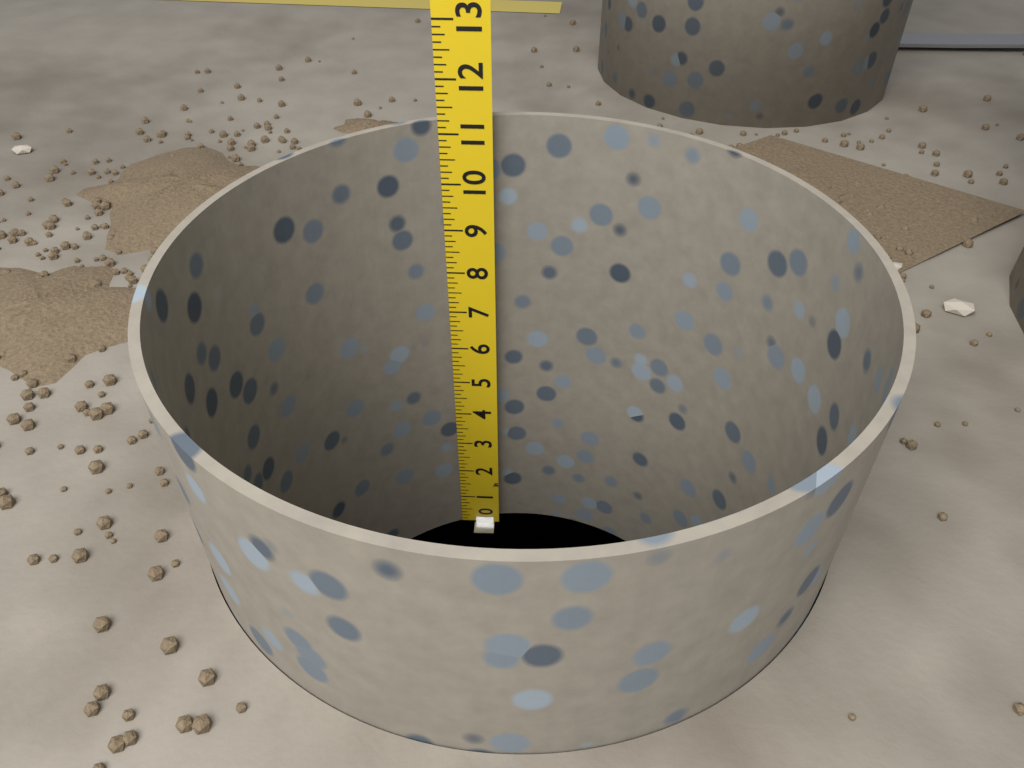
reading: 11.250 in
